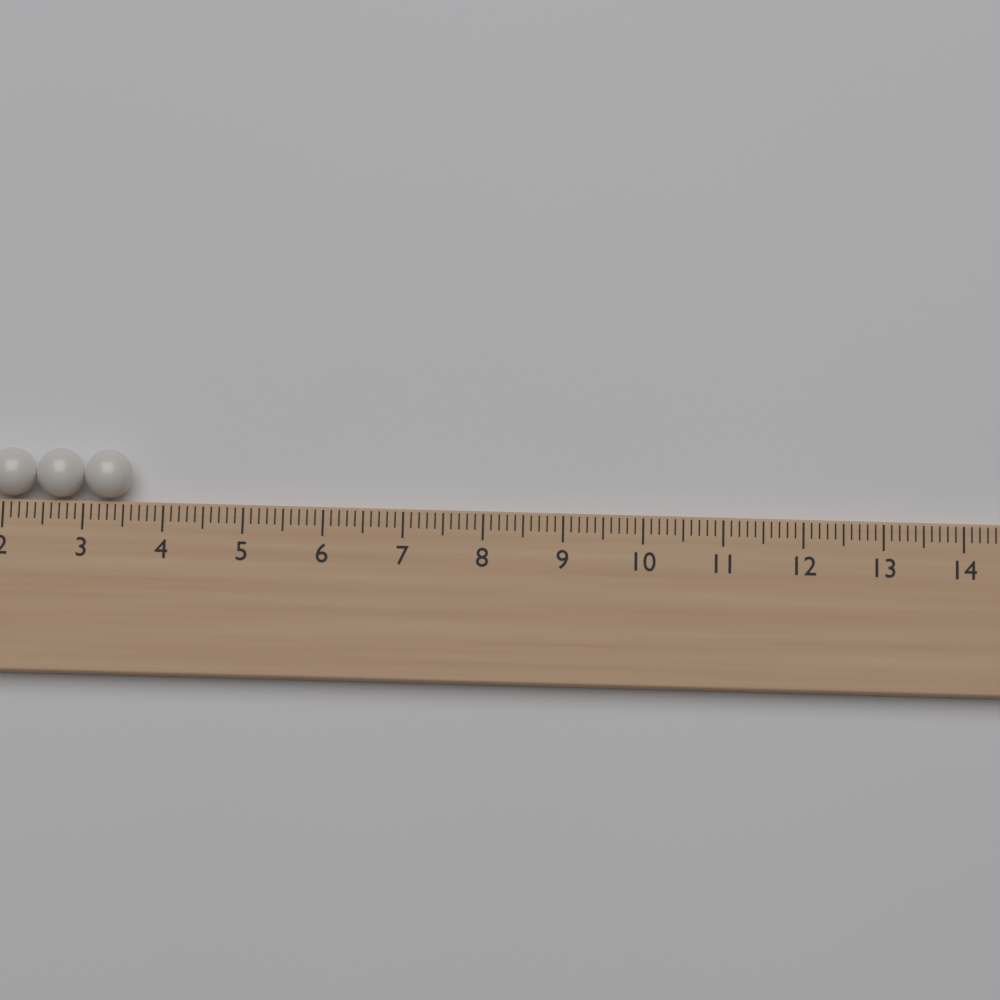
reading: 3.6 (no unit)
